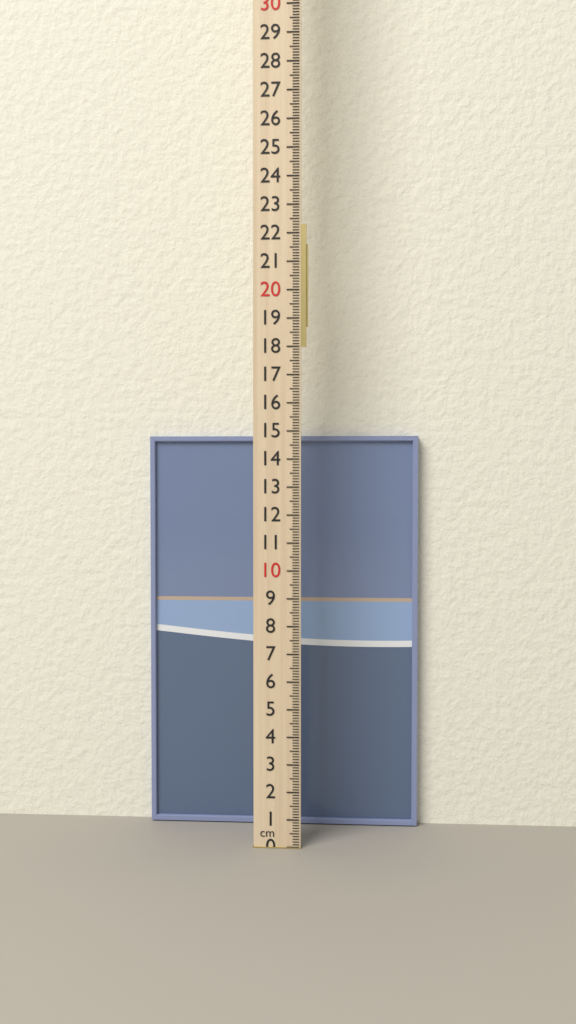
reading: 14.9 cm
